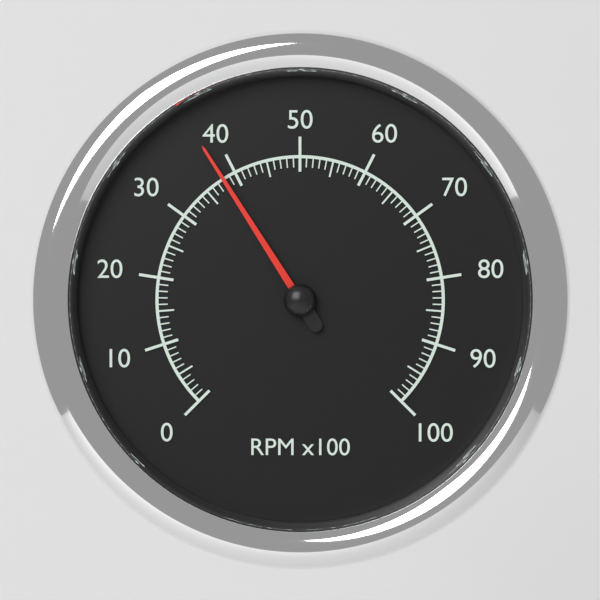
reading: 38 RPM x100
